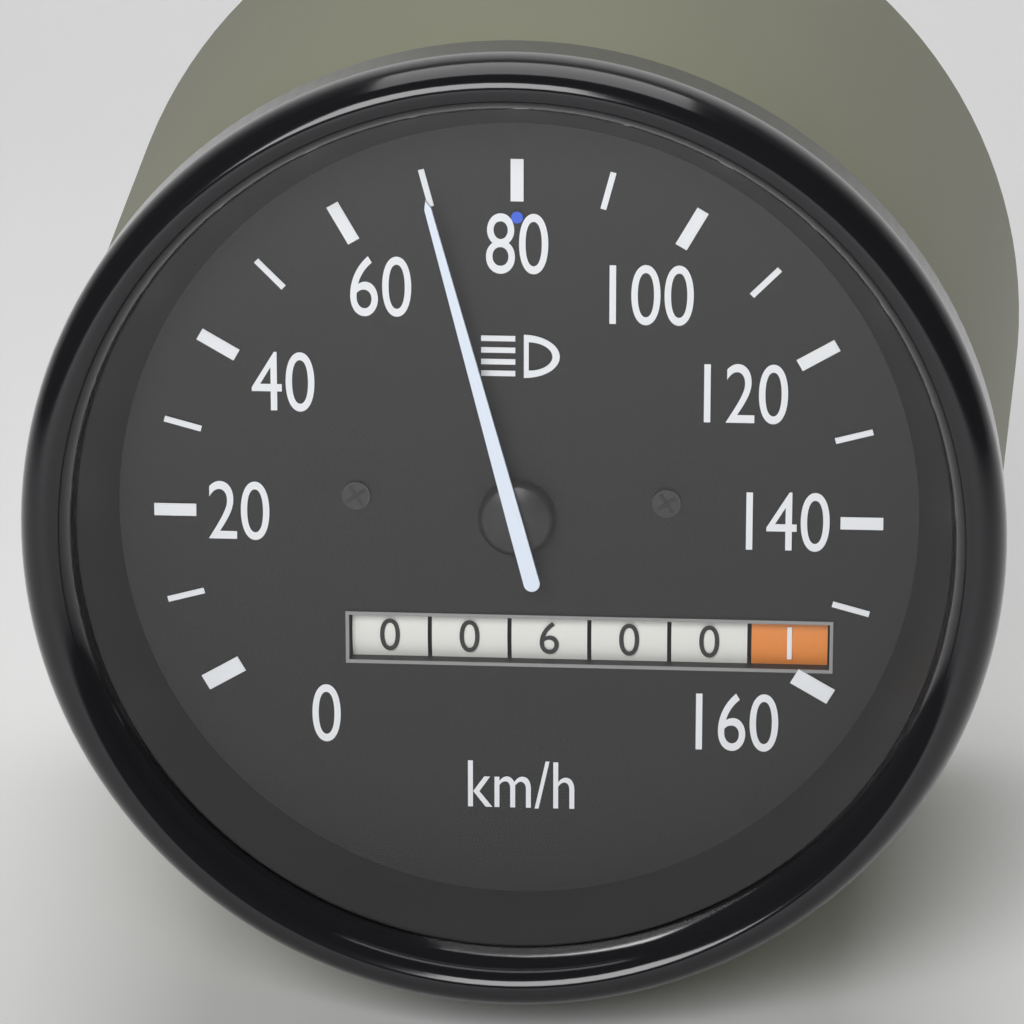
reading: 70 km/h
